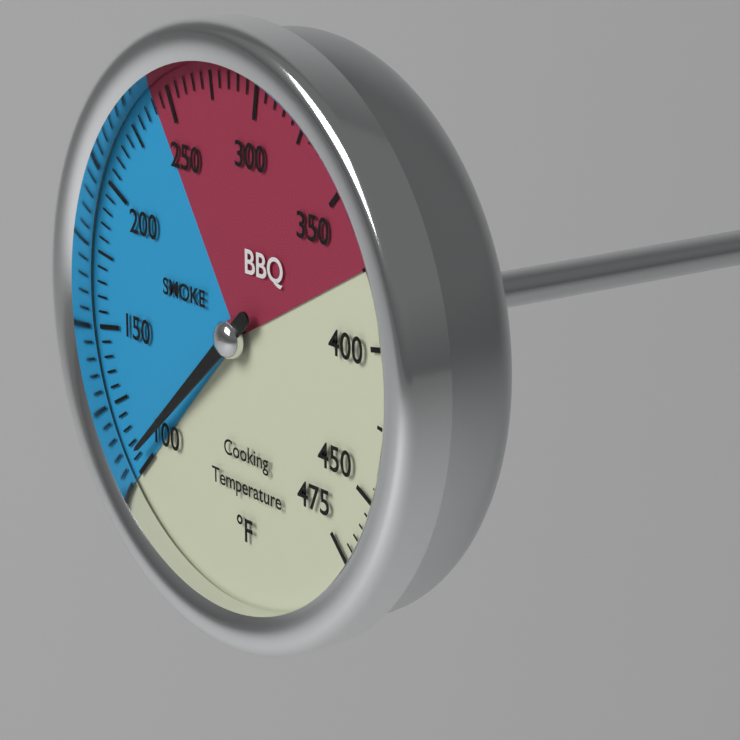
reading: 105 °F
